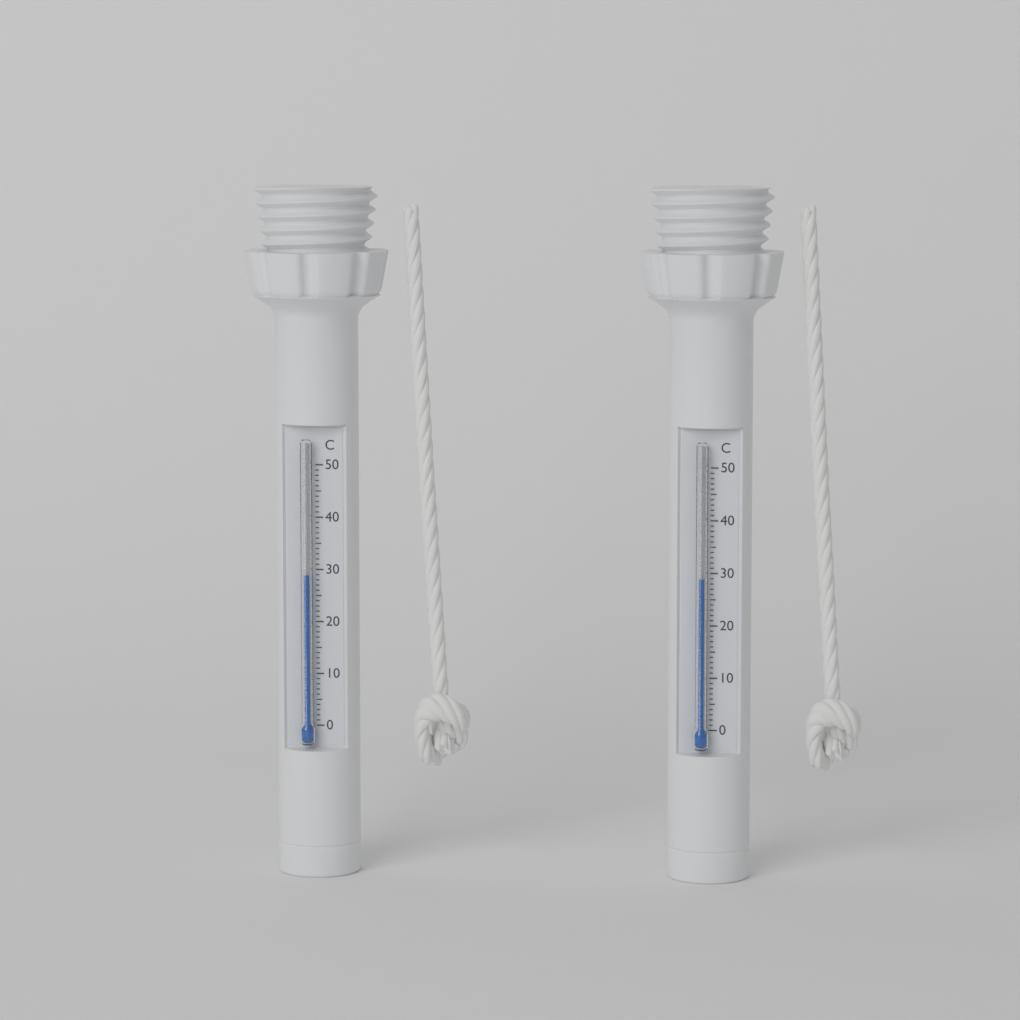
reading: 29 °C
